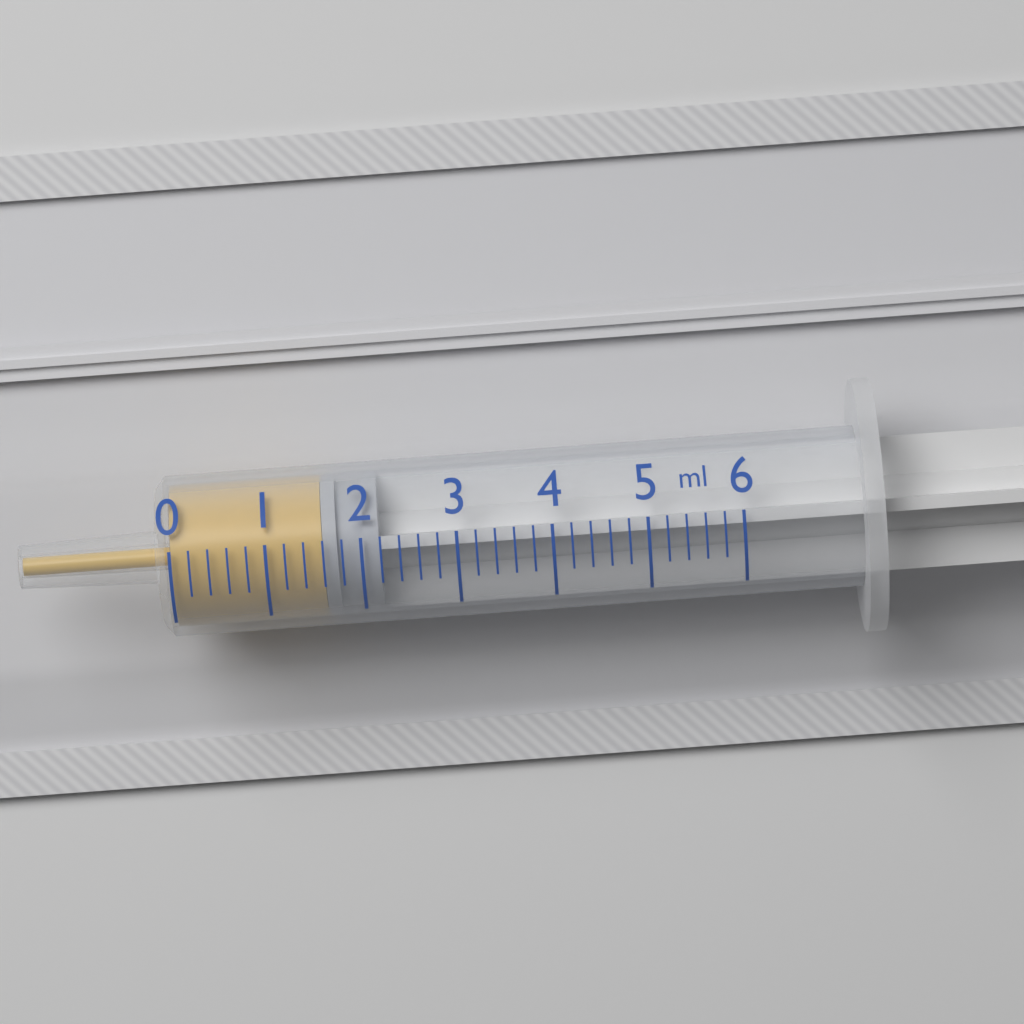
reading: 1.6 ml
